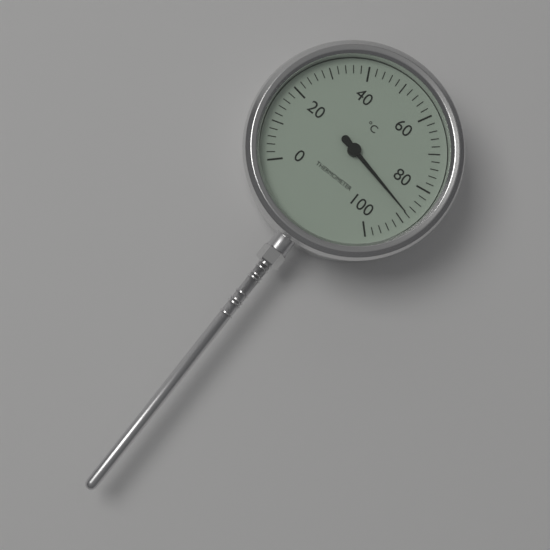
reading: 88 °C
